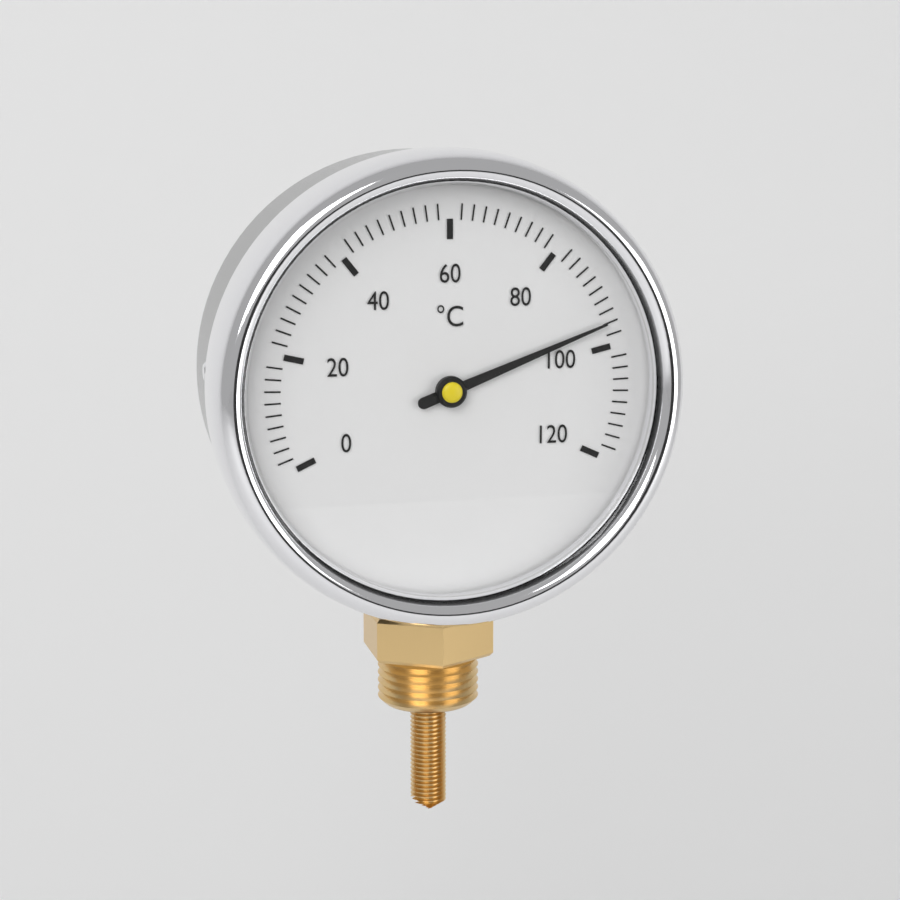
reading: 96 °C
